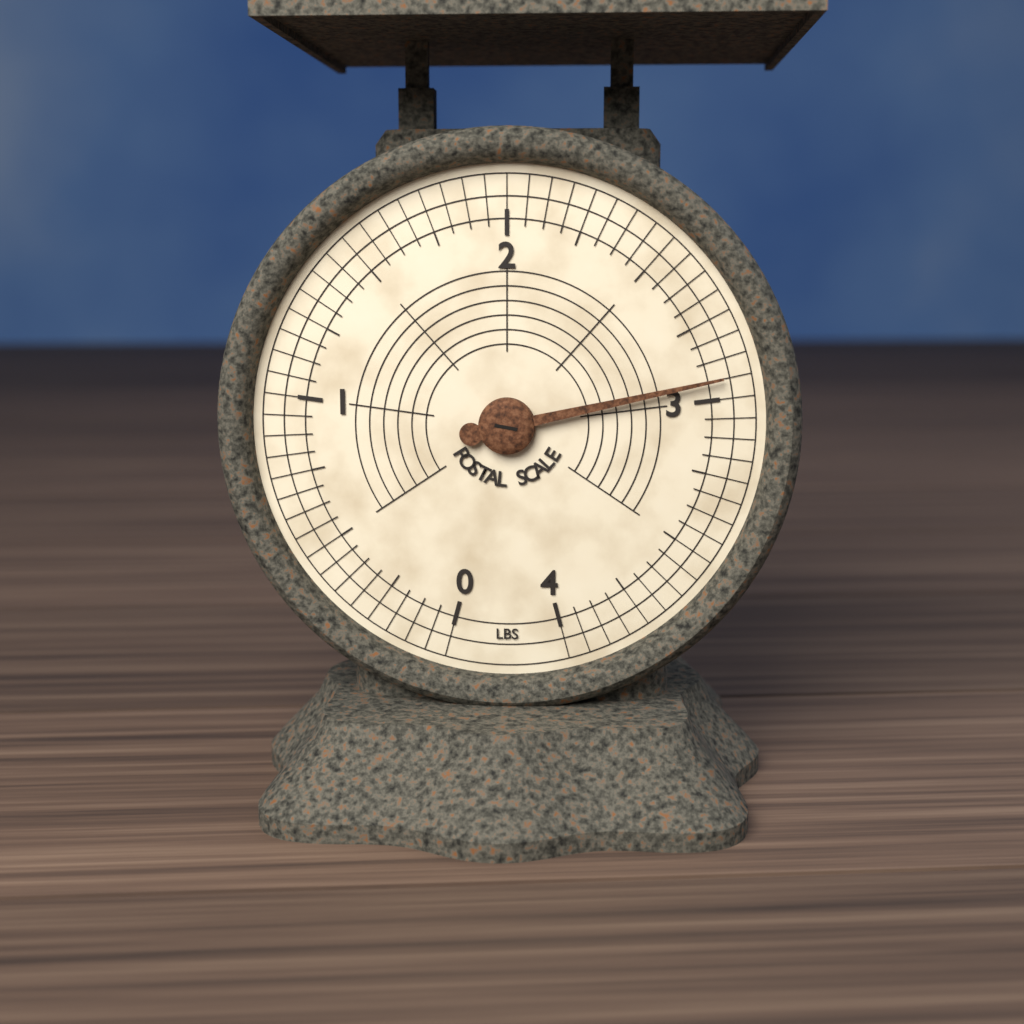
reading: 2.9375 lbs
